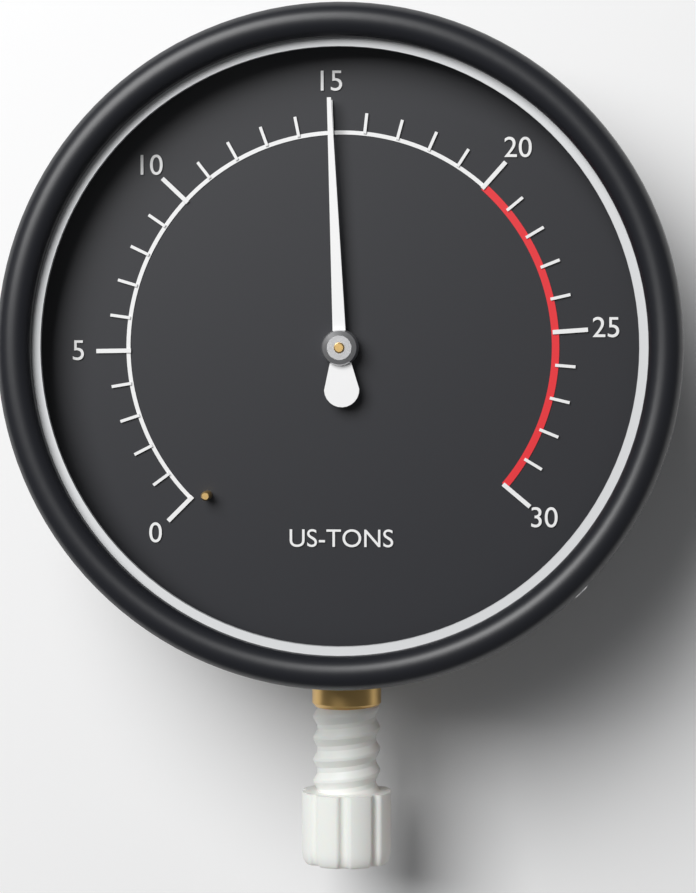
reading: 15 US-TONS
